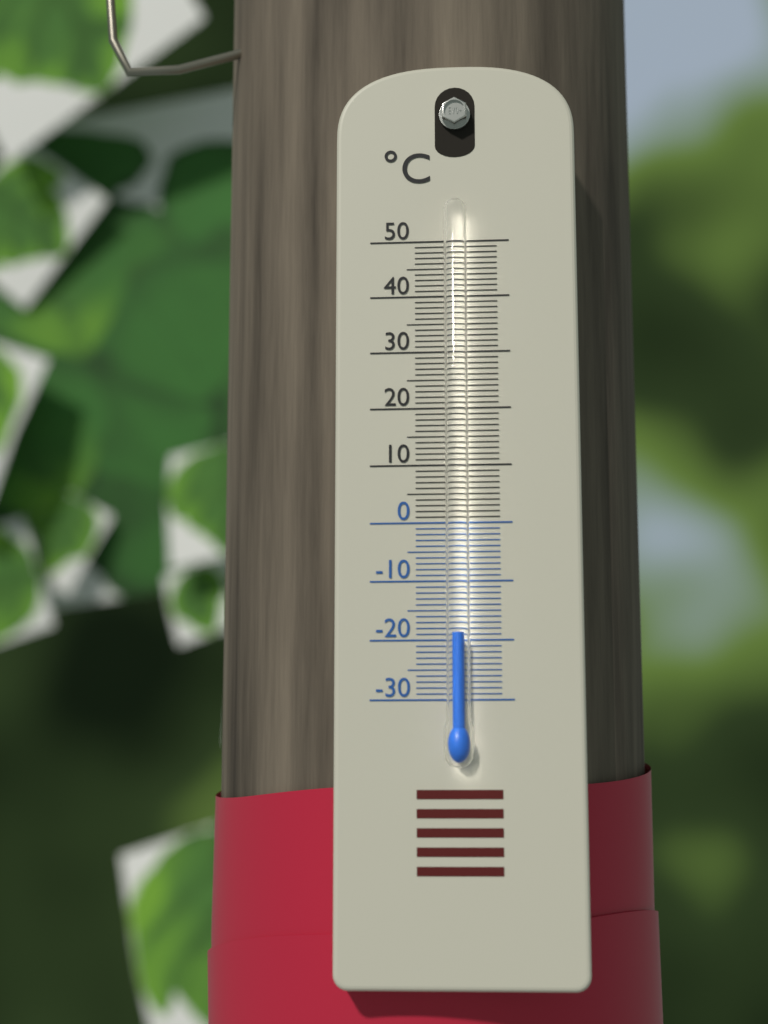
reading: -19 °C
